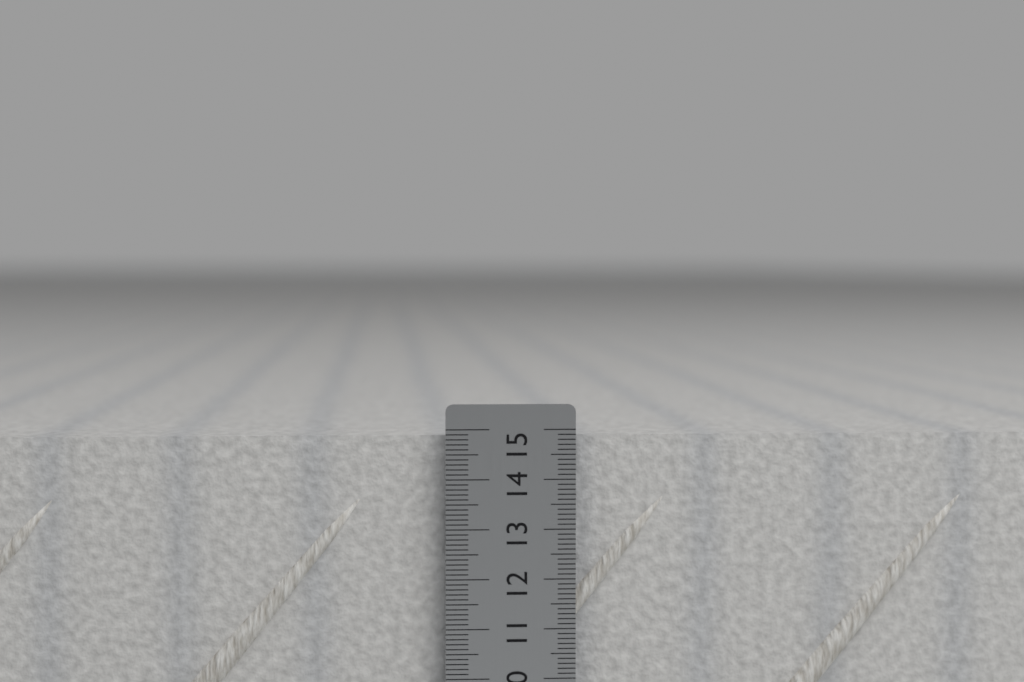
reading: 14.9 cm
